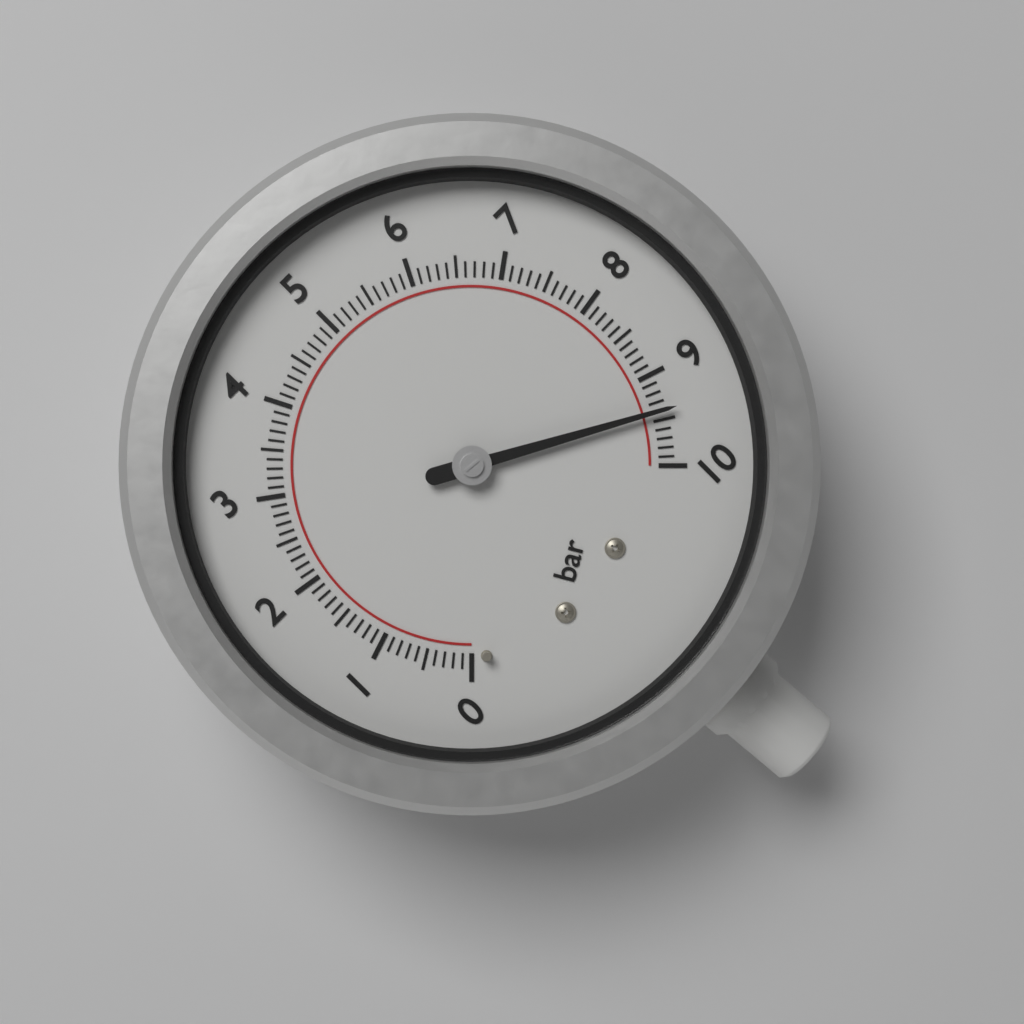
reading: 9.4 bar
